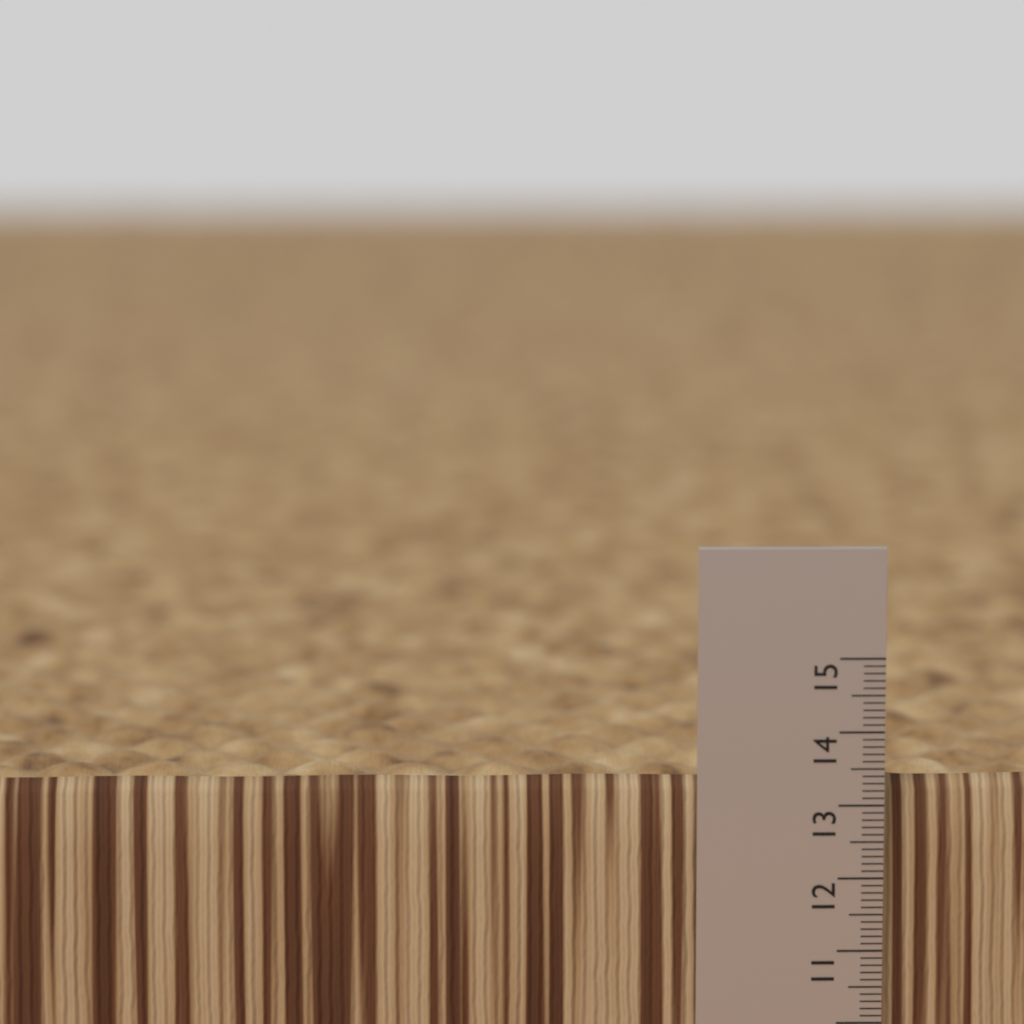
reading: 13.3 (no unit)
